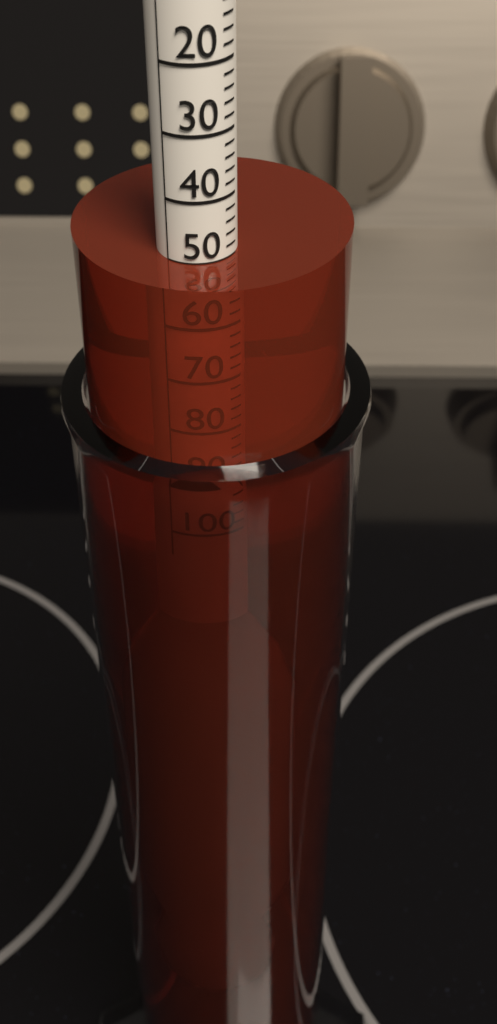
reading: 50 (no unit)
